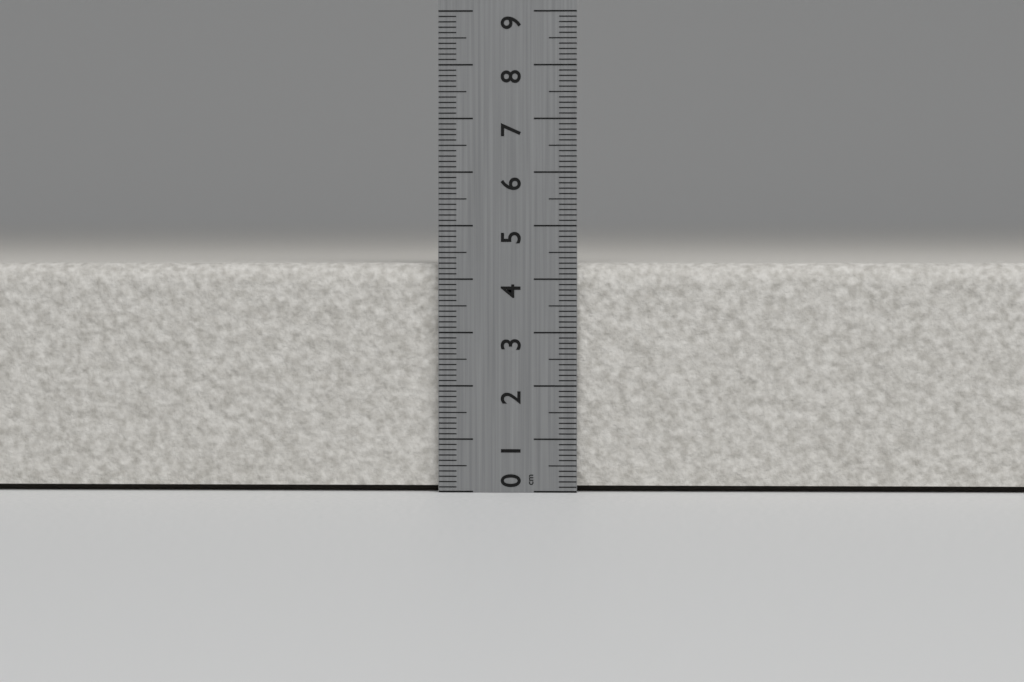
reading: 4.3 cm
